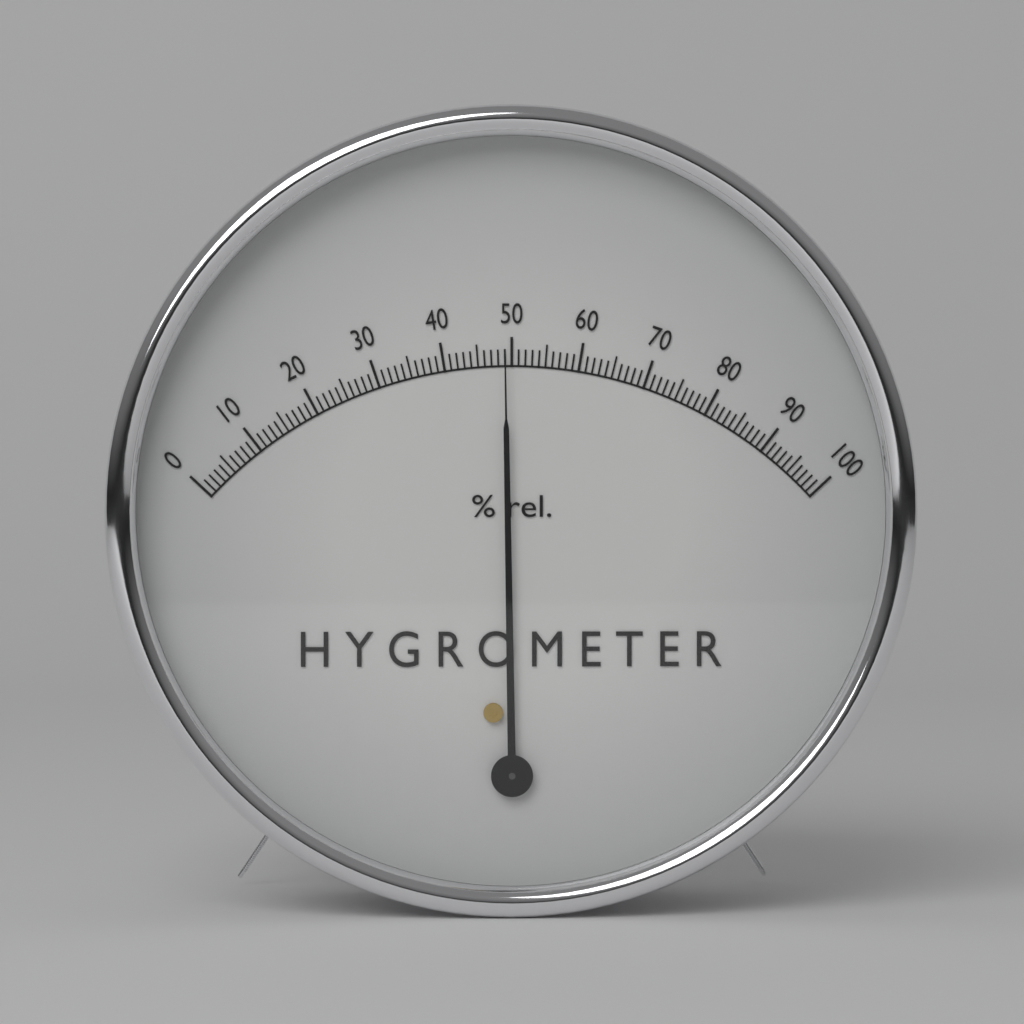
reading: 49 %
